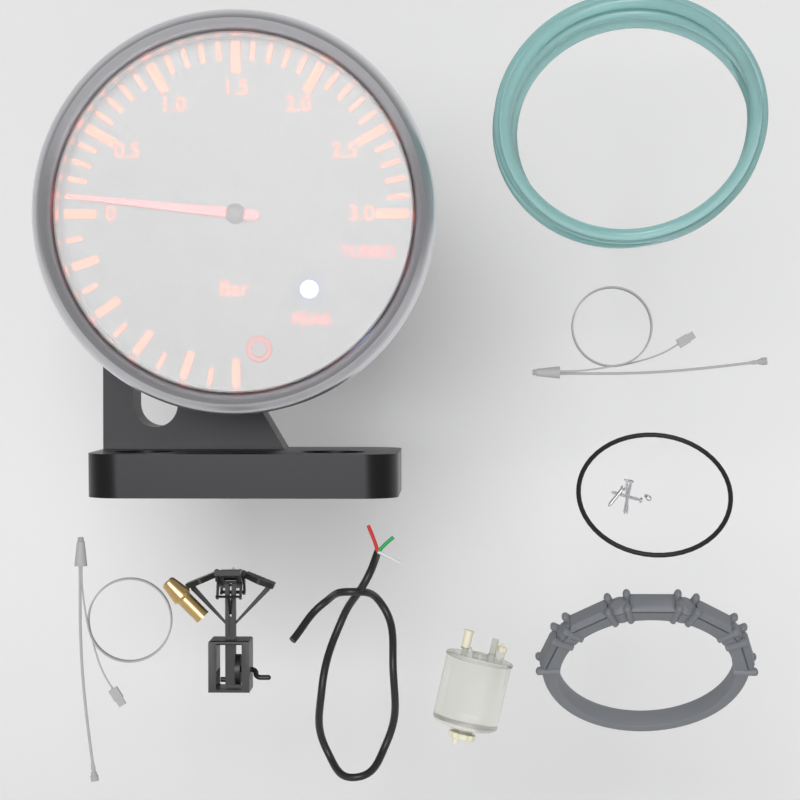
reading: 0.1 bar
